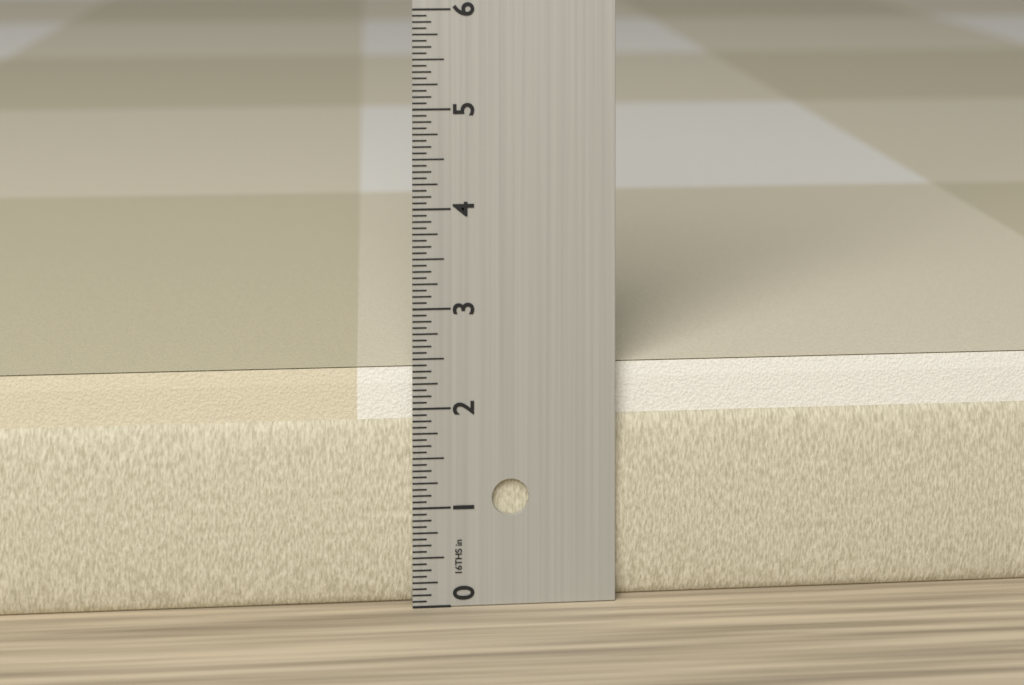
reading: 2.3750 in
